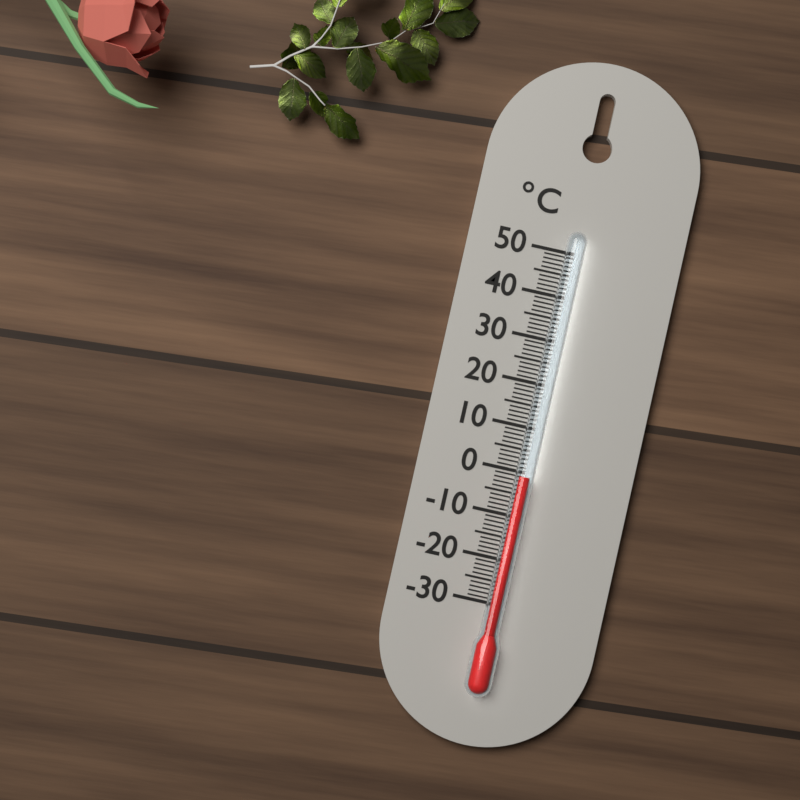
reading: -1 °C
